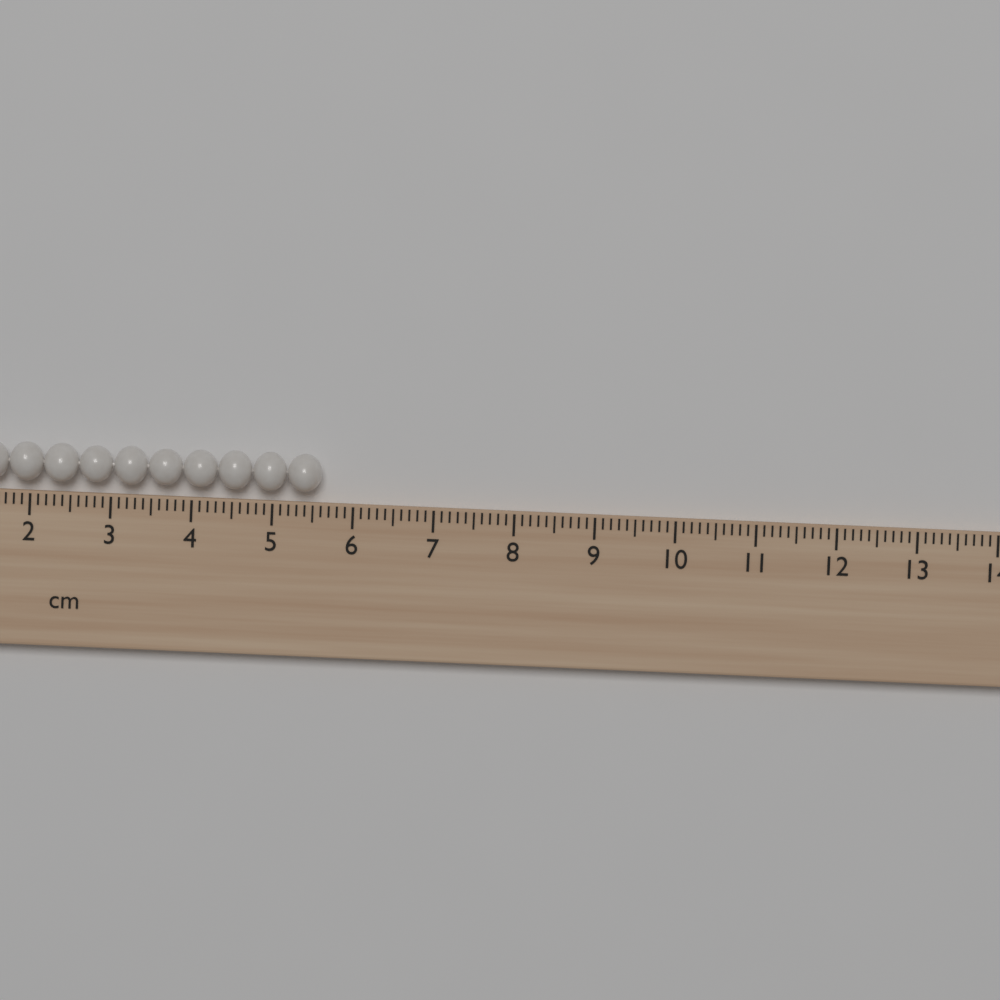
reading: 5.6 cm
